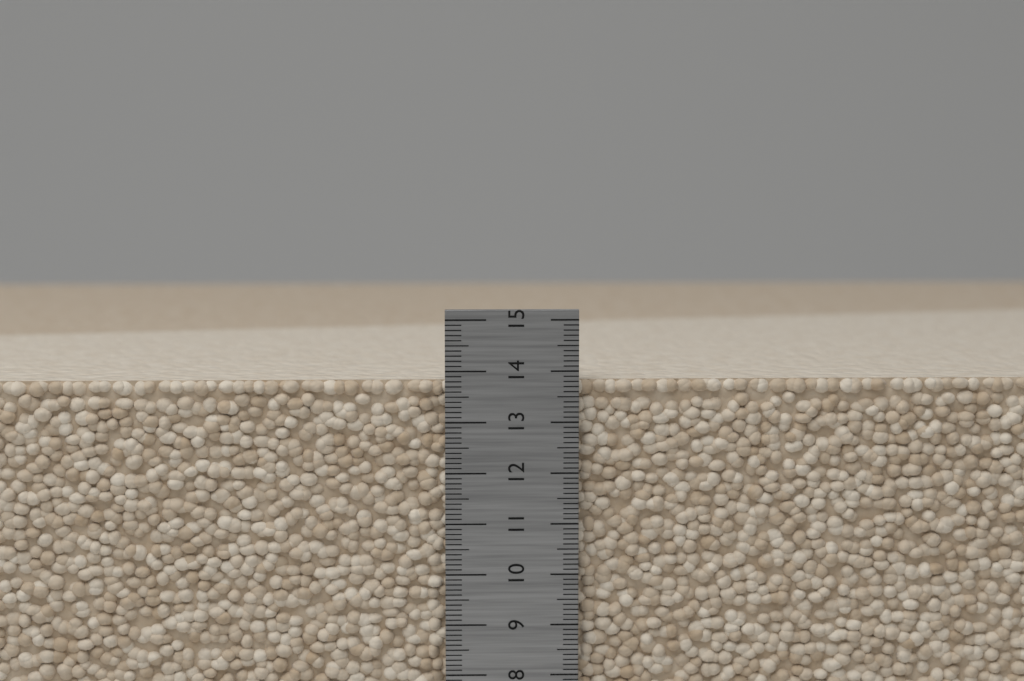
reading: 13.8 cm
